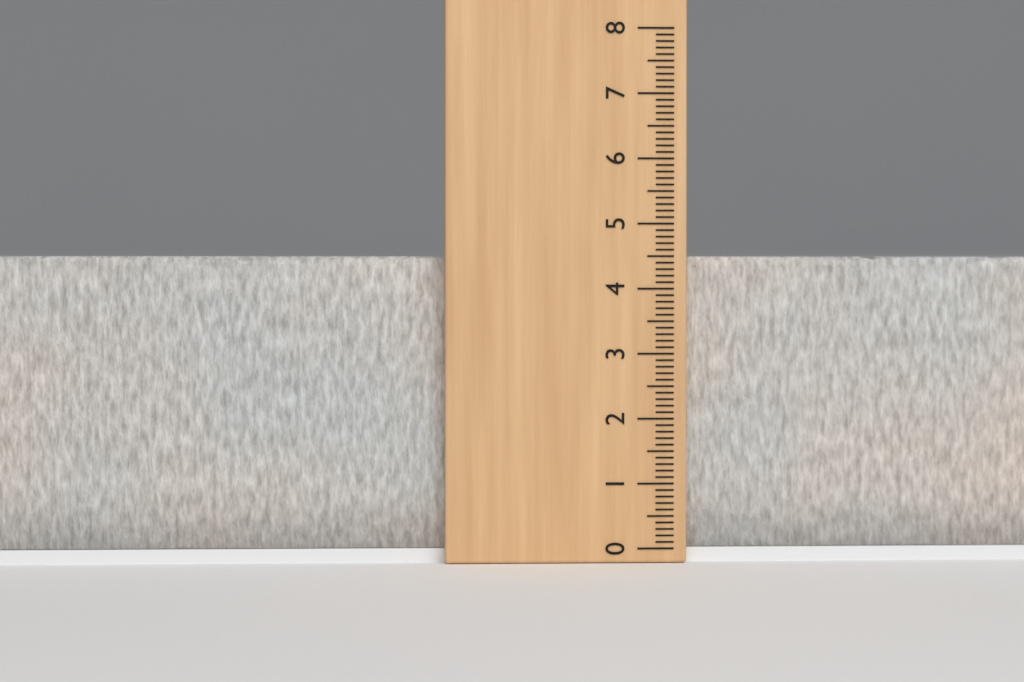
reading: 4.5 (no unit)
